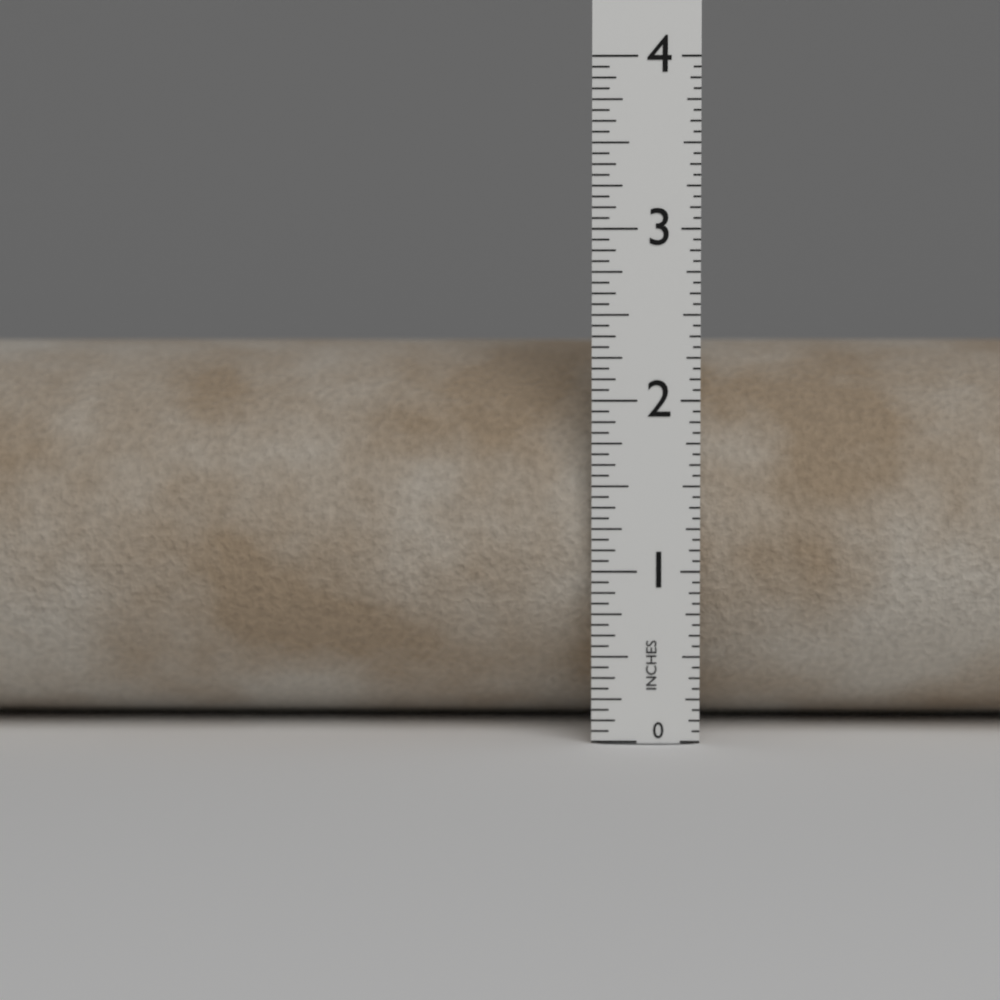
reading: 2.3750 in
